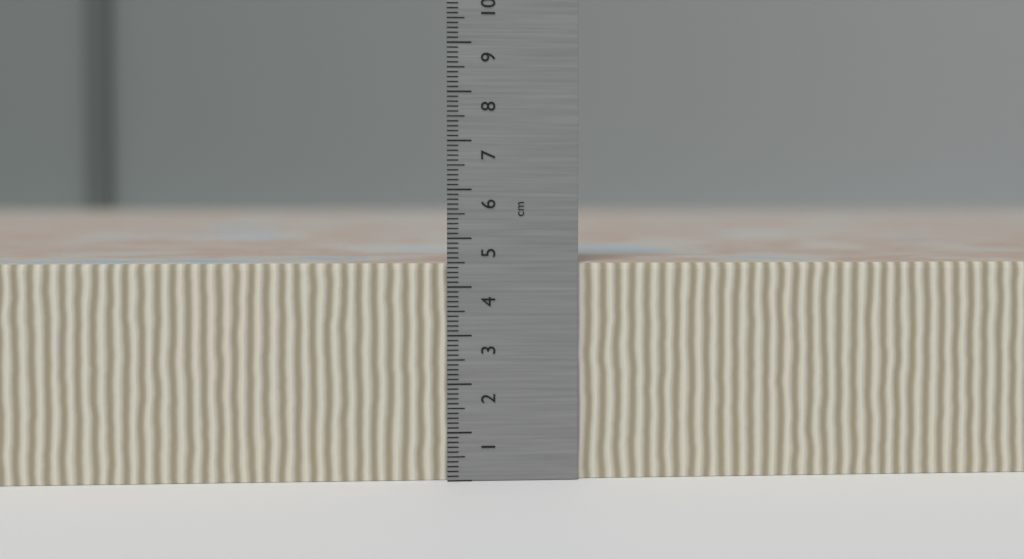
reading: 4.5 cm
